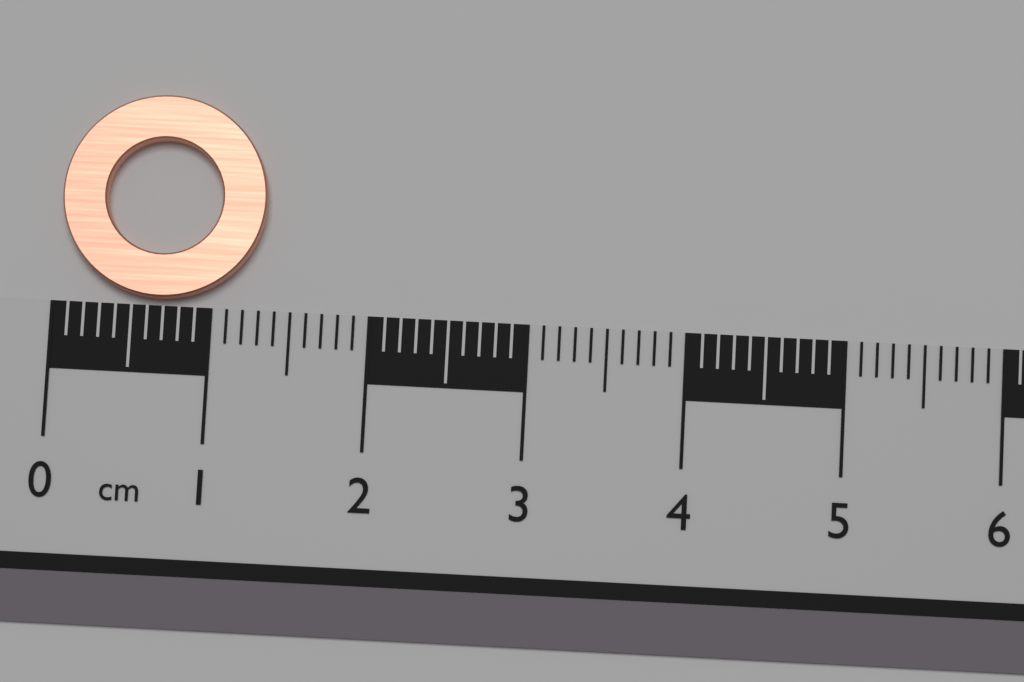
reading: 1.3 cm
